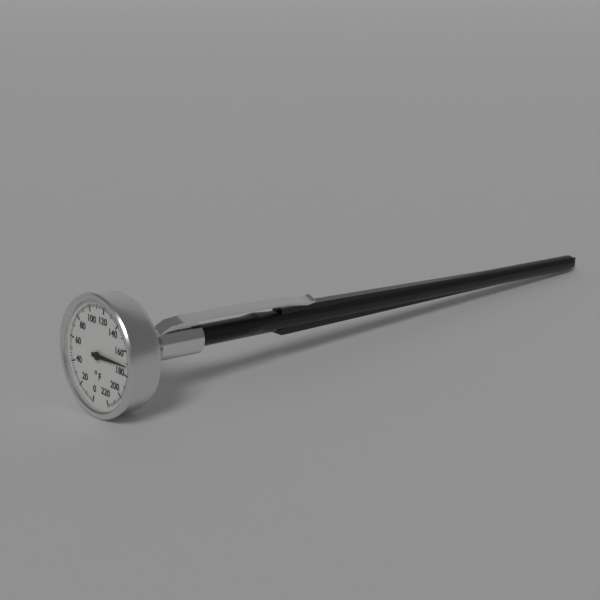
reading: 172 °F
